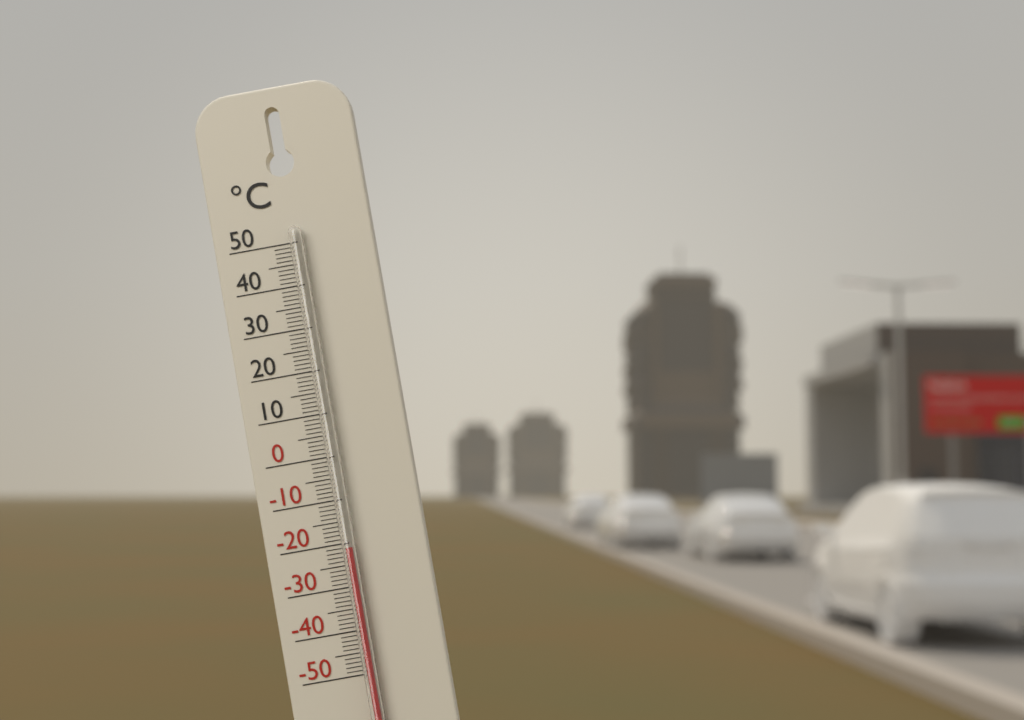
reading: -21 °C
